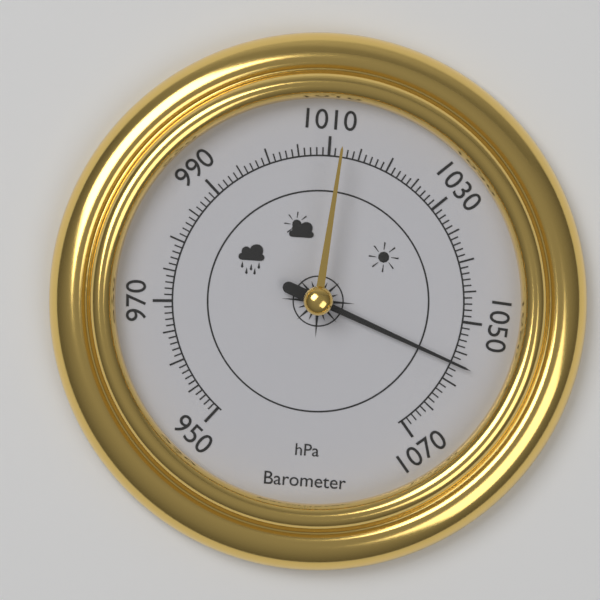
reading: 1057 hPa
